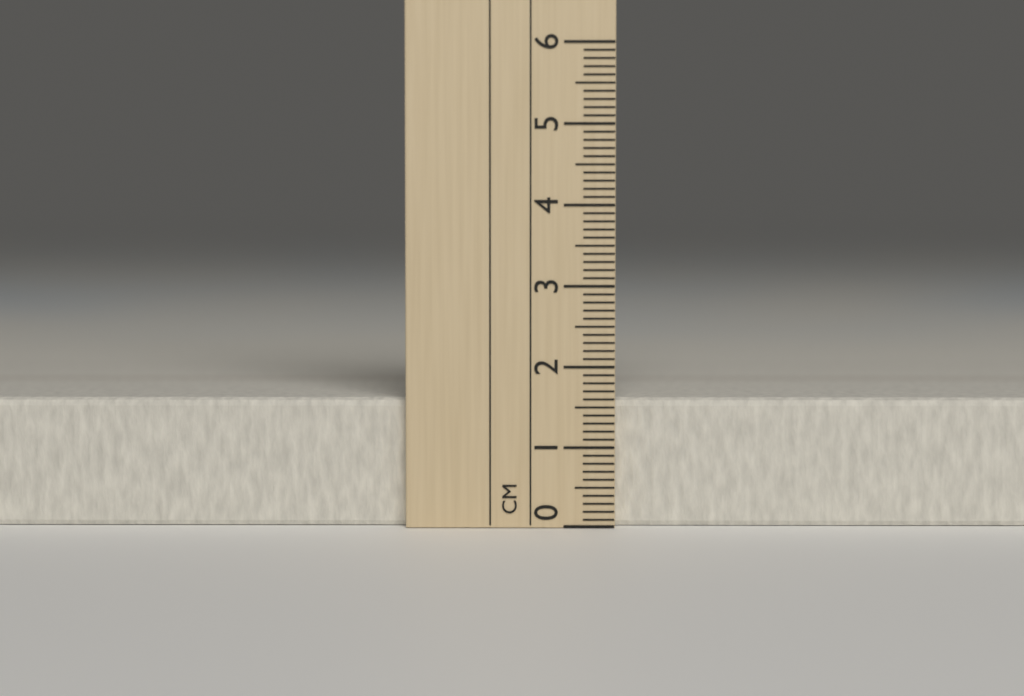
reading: 1.6 cm
